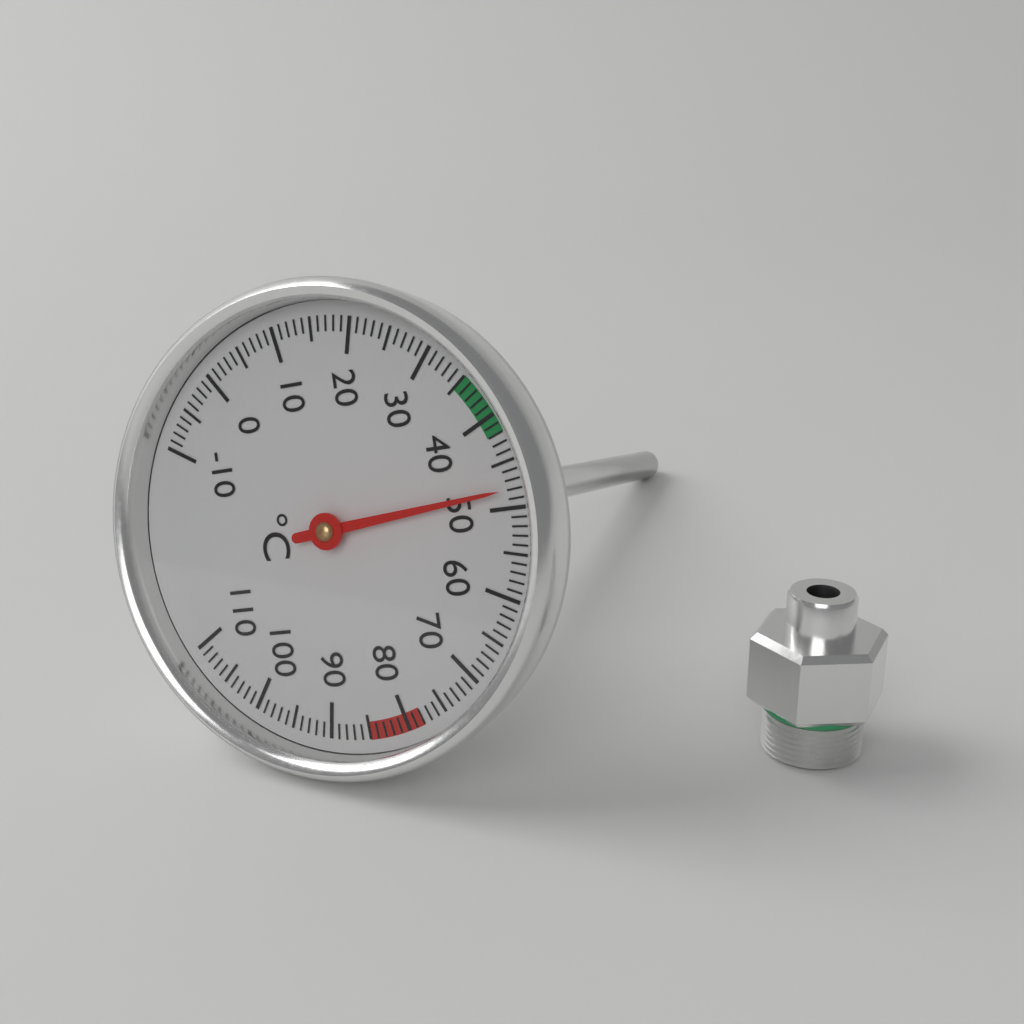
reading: 48 °C
